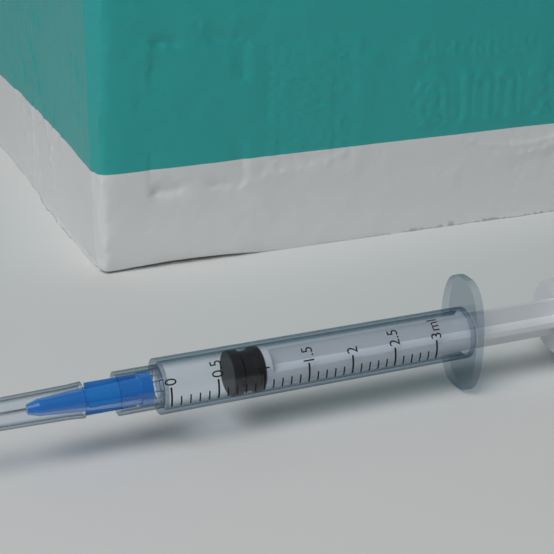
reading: 0.7 ml
